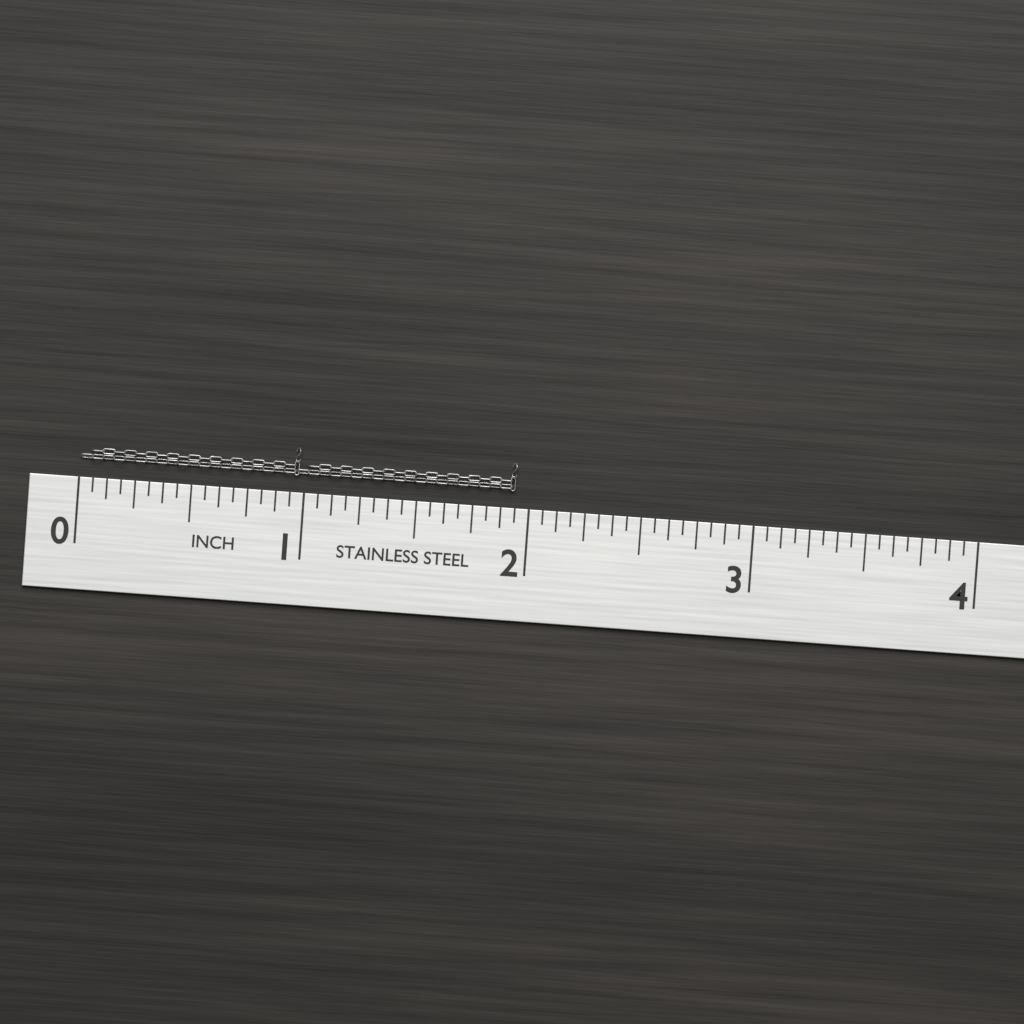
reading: 1.9375 in
